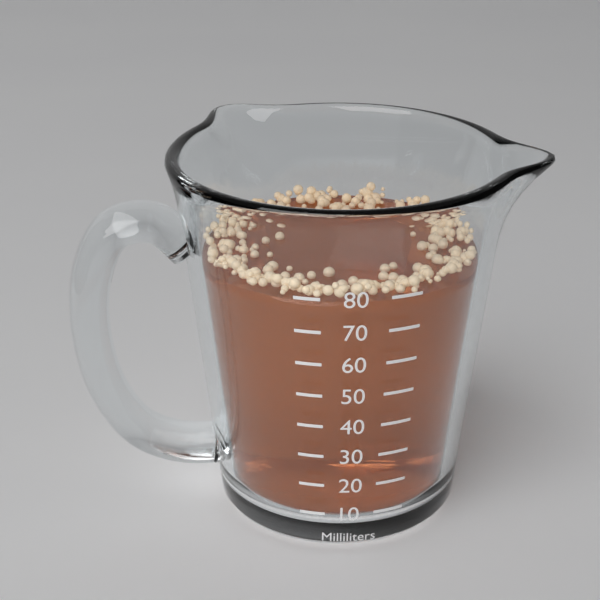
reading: 78 ml
